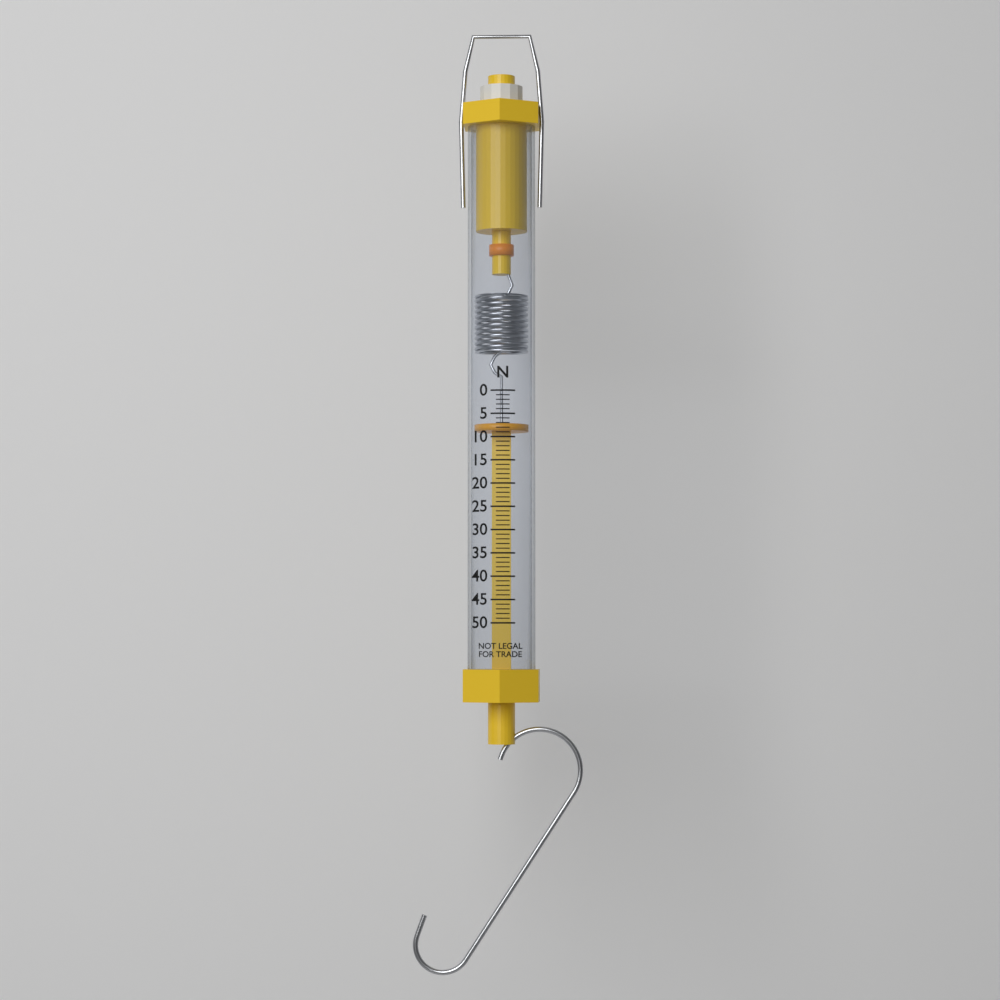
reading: 7 N
